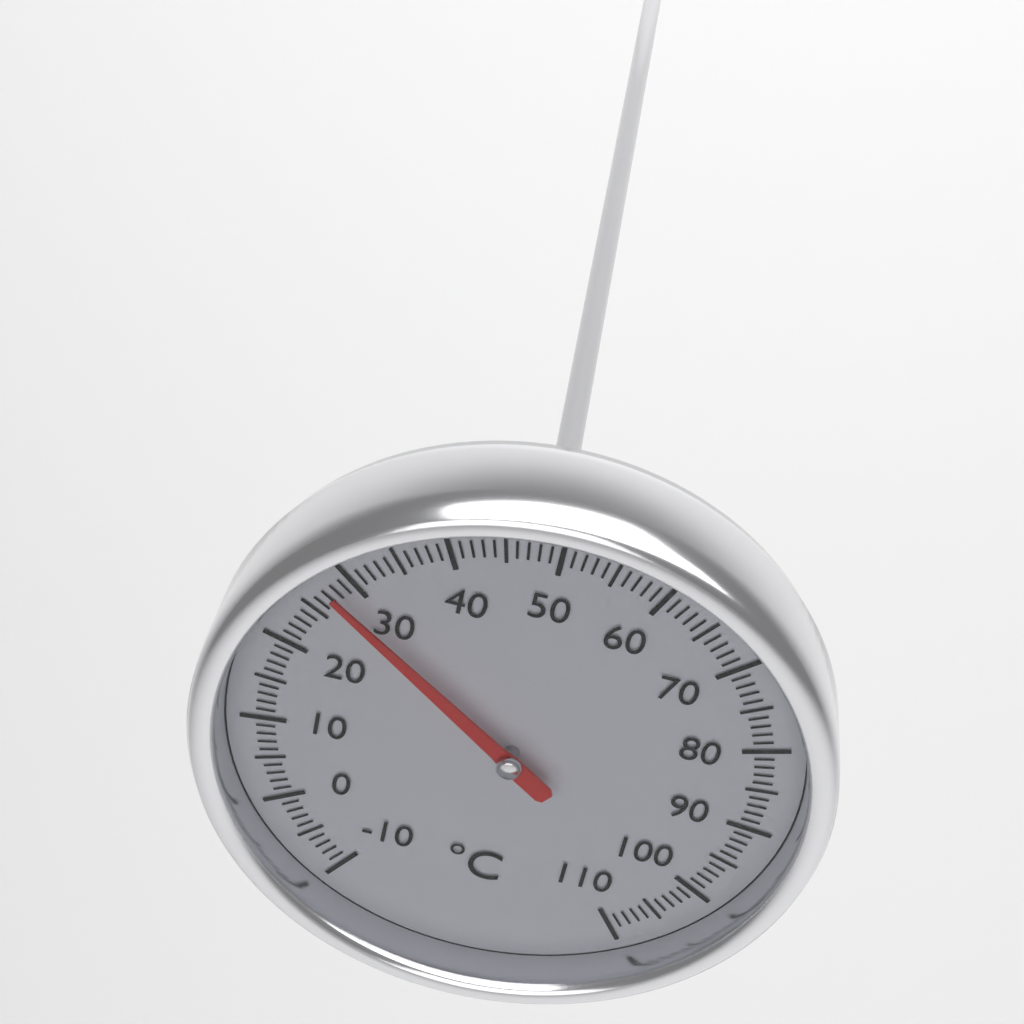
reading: 28 °C
